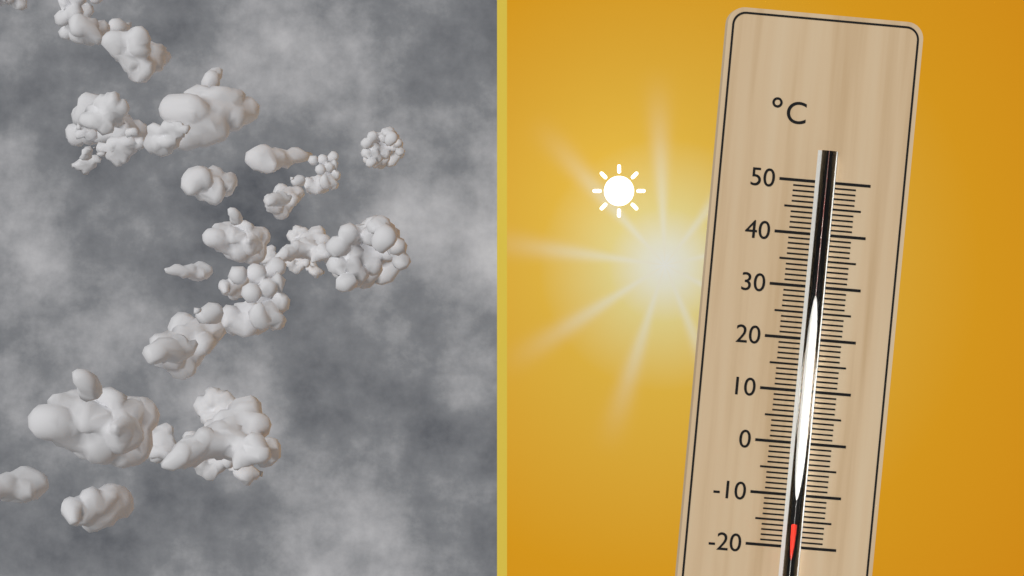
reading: -15 °C
